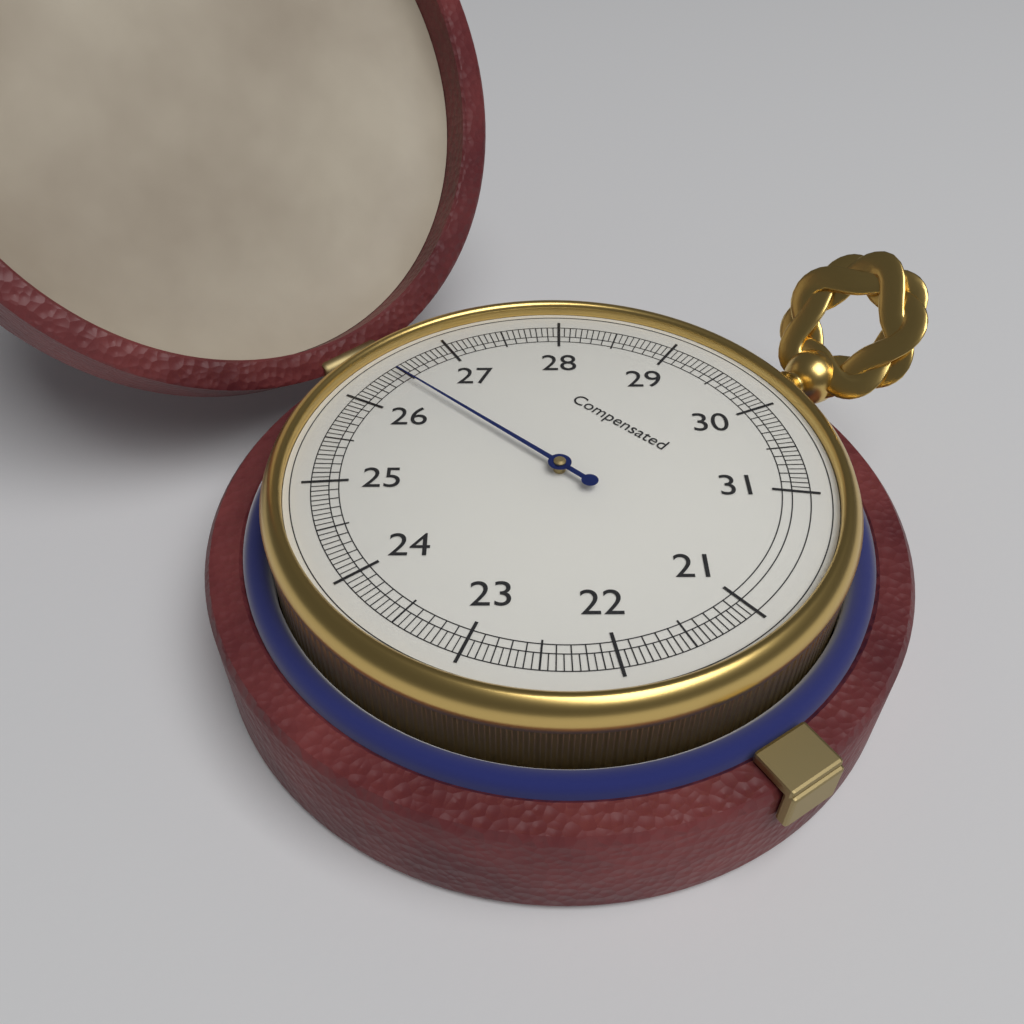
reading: 26.45 (no unit)
